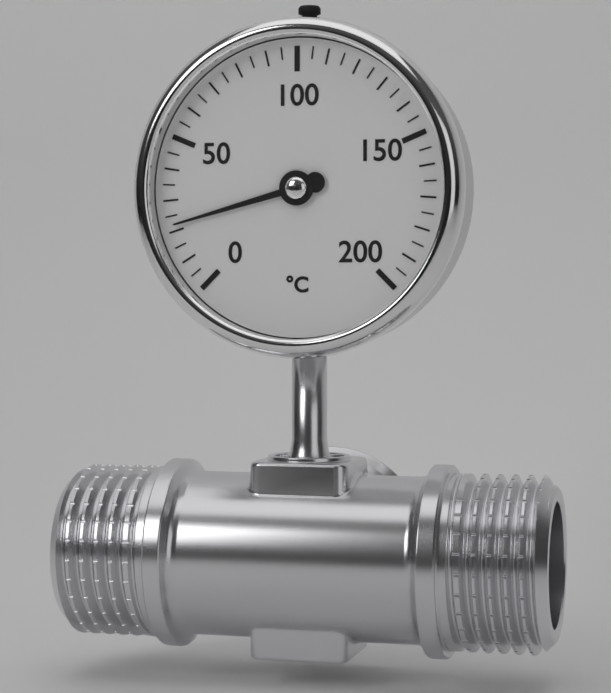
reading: 22 °C
